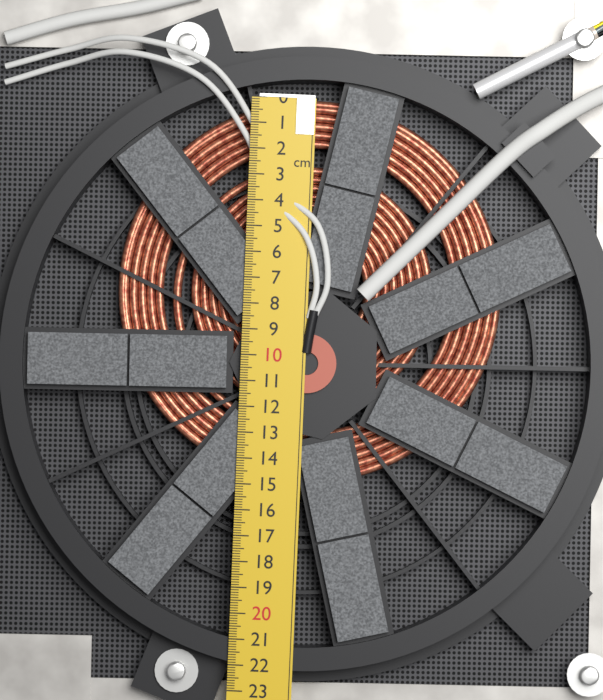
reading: 14.9 cm
